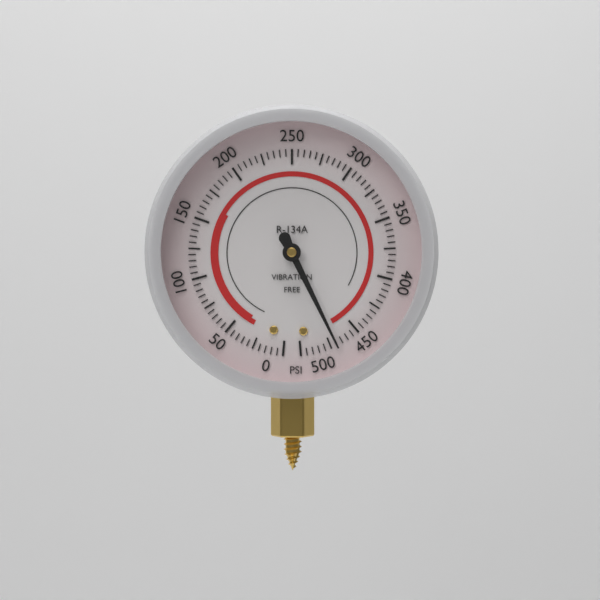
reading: 470 psi
